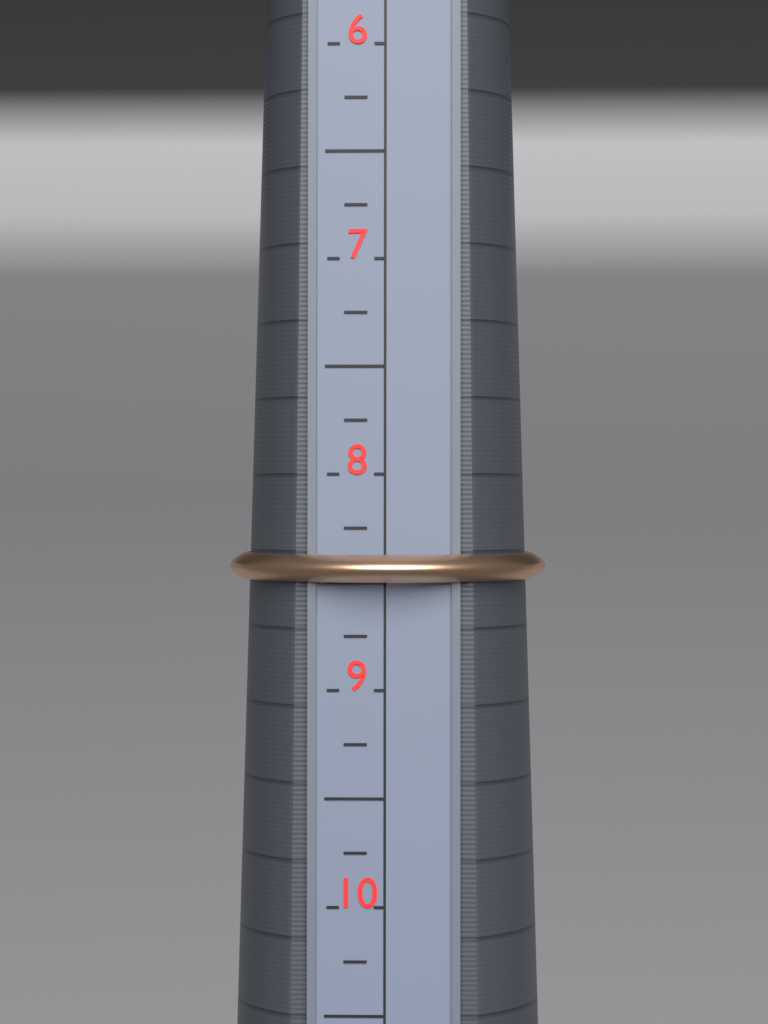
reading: 8.50 (no unit)
